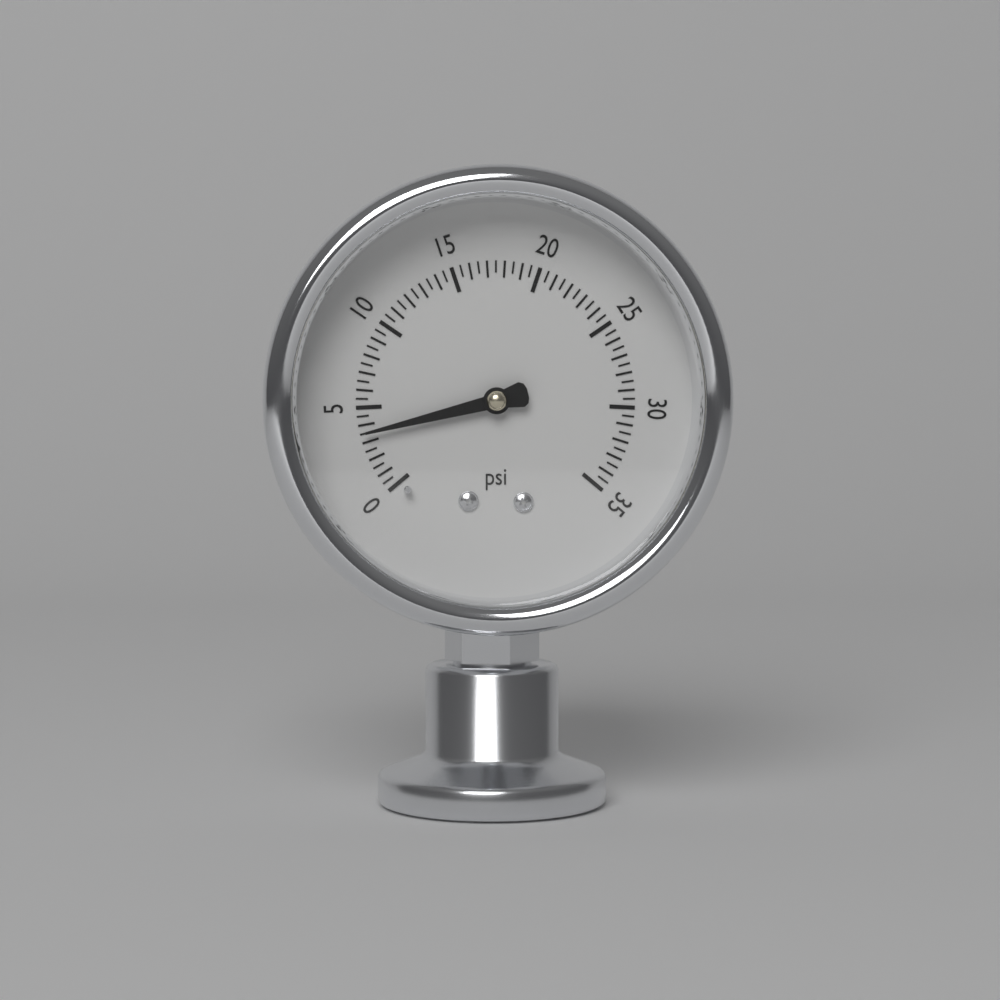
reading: 3.5 psi
